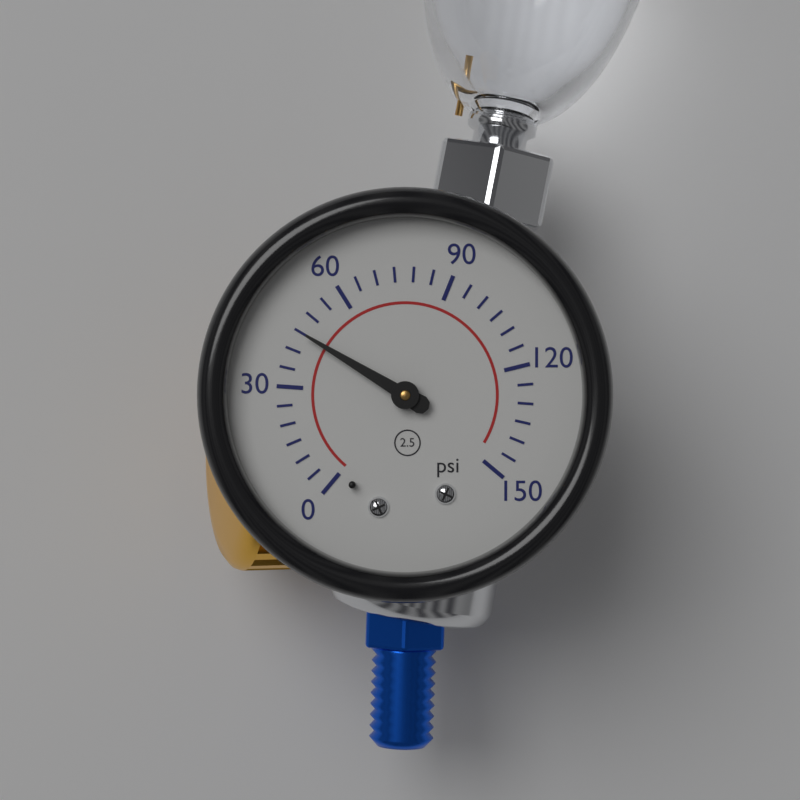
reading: 45 psi
